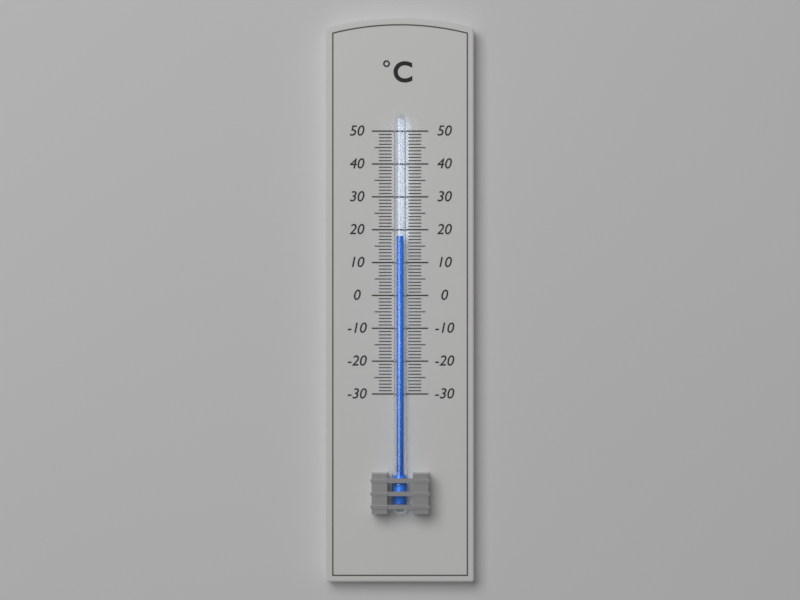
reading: 18 °C
